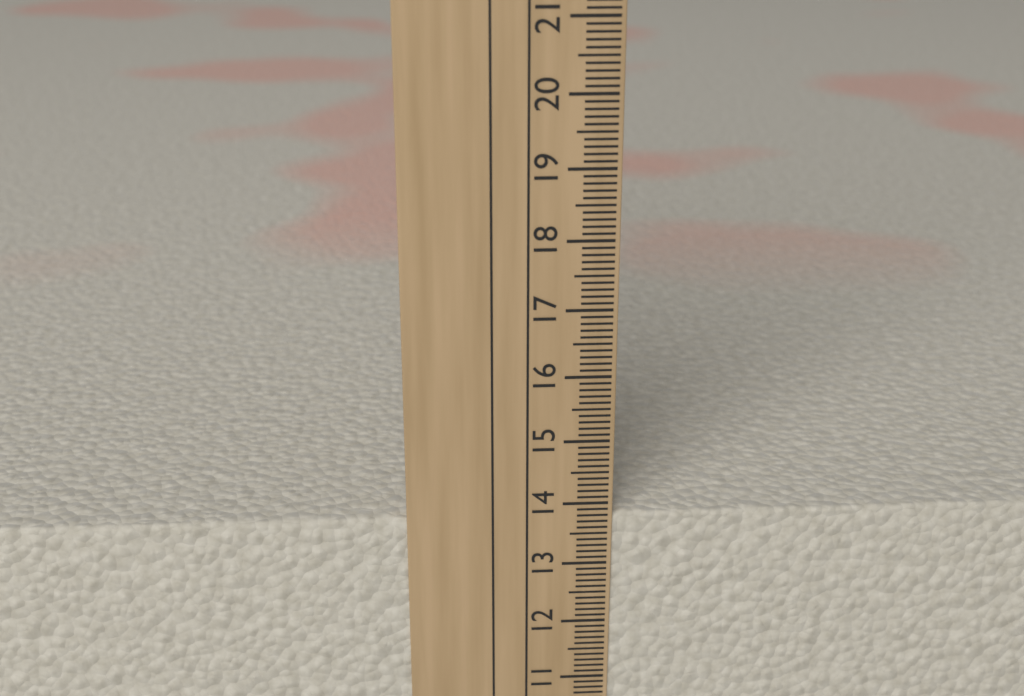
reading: 13.8 cm
